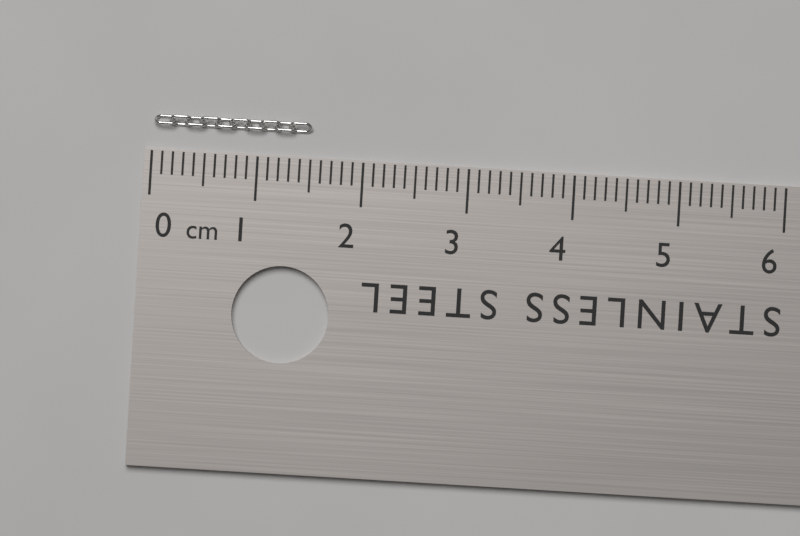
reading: 1.5 cm
